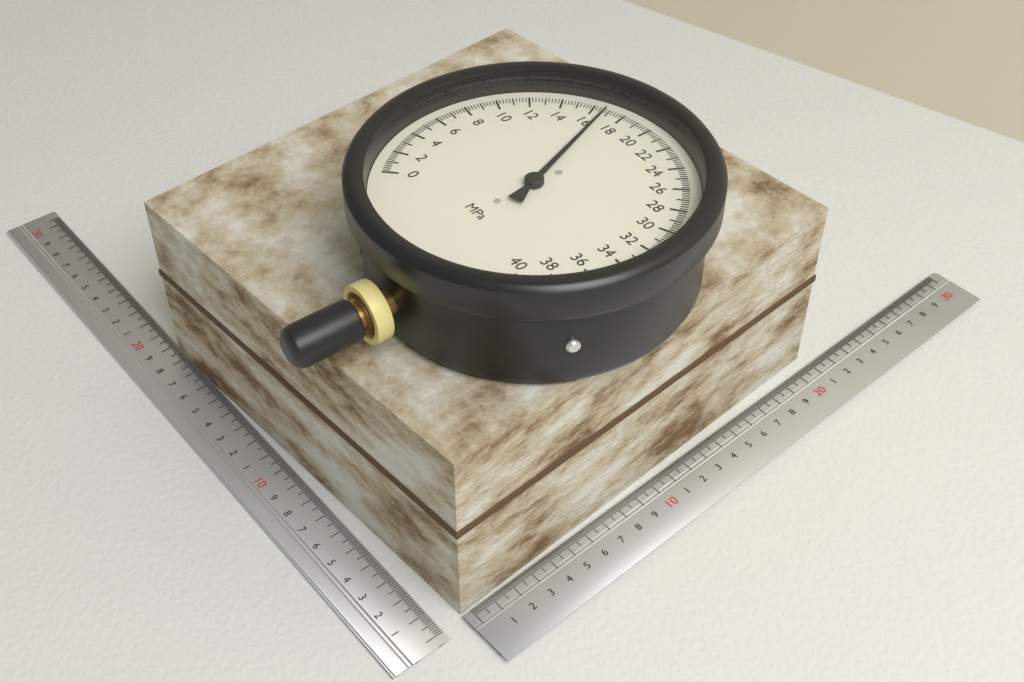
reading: 16.8 MPa
